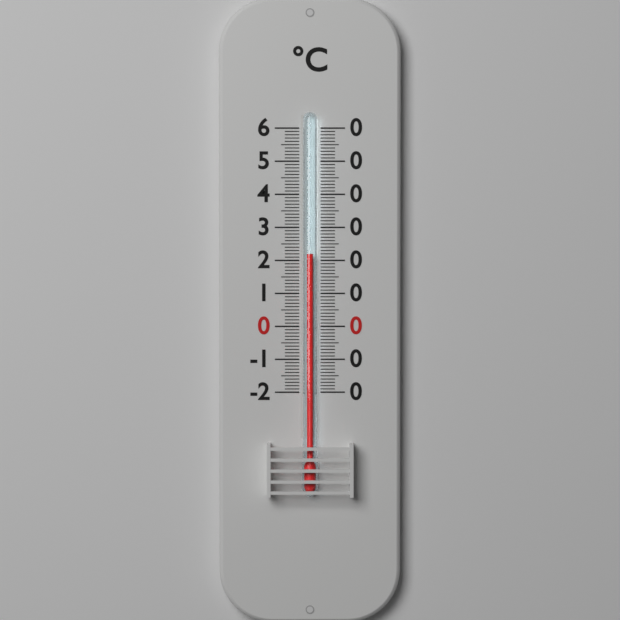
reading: 22 °C
